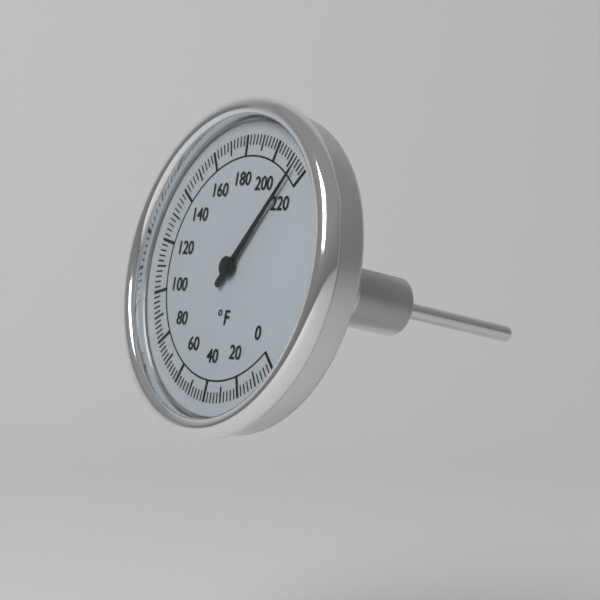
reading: 214 °F
